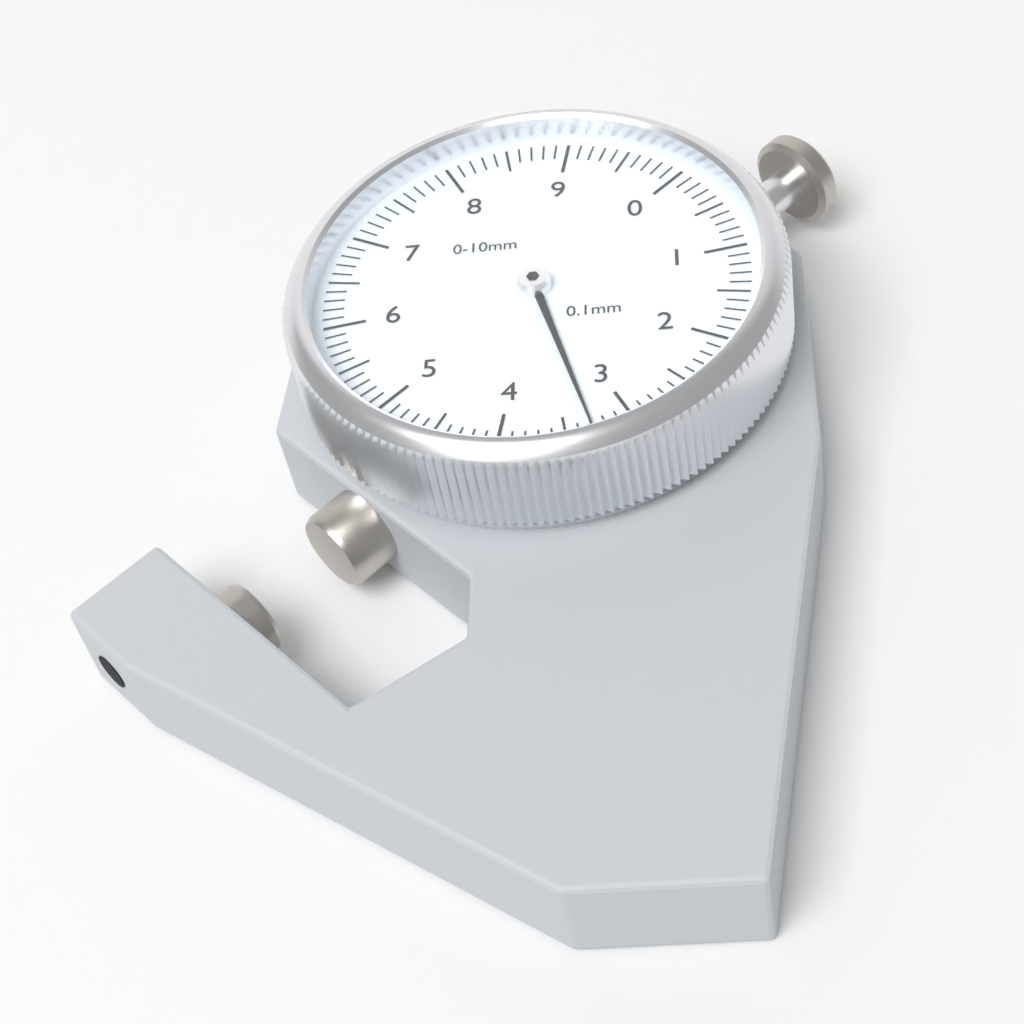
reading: 3.3 mm
